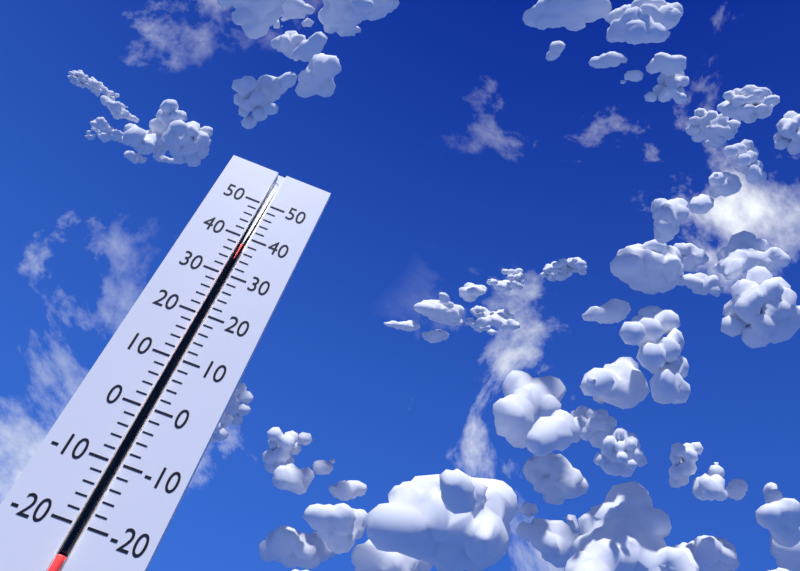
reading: 38 (no unit)
